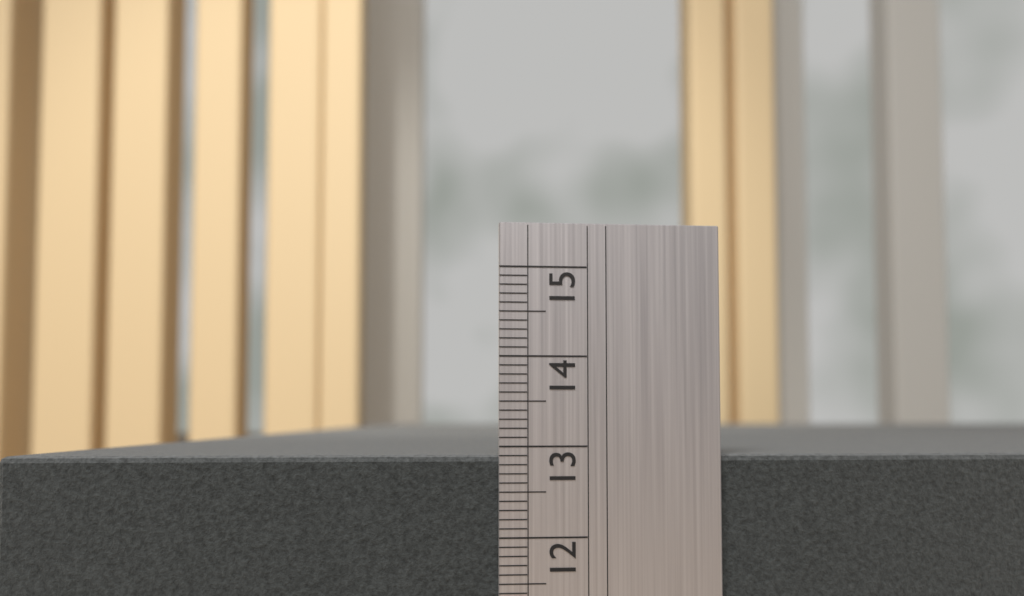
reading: 12.9 (no unit)
